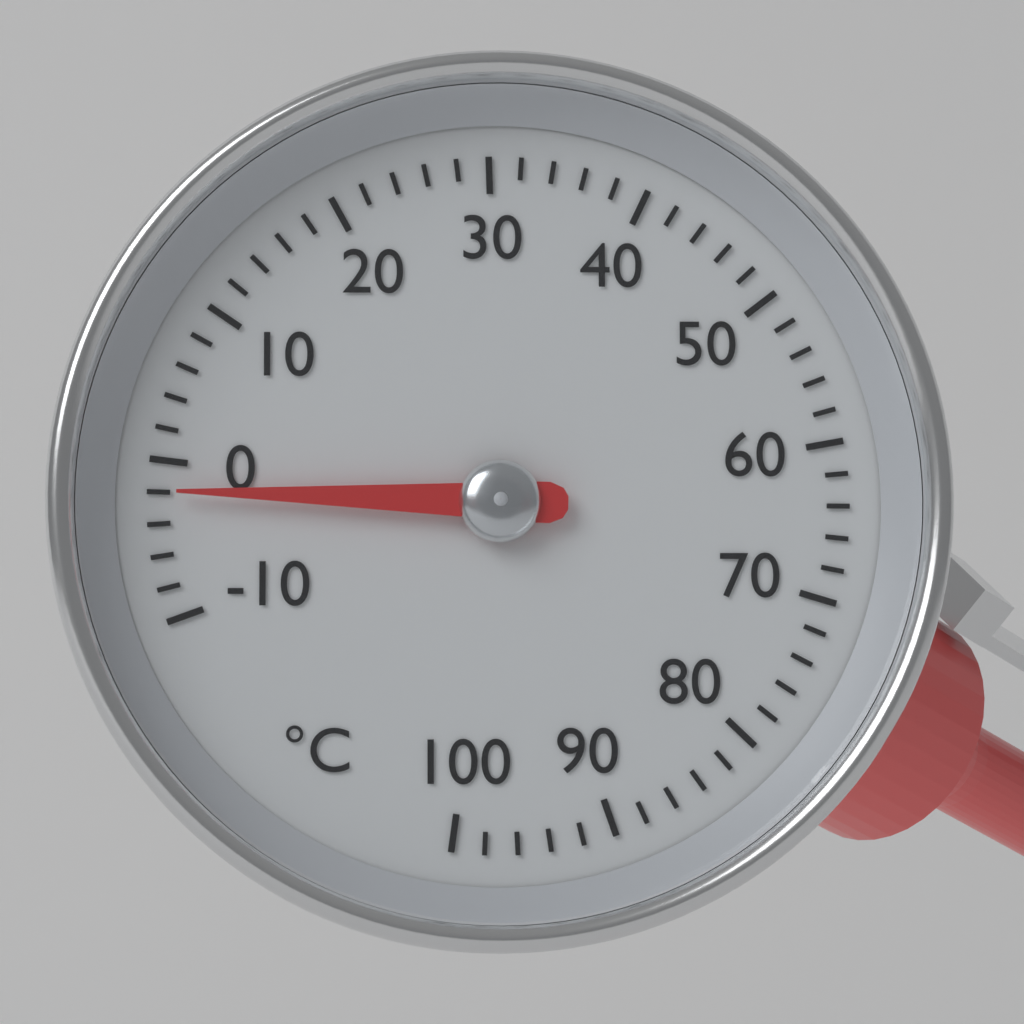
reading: -2 °C
